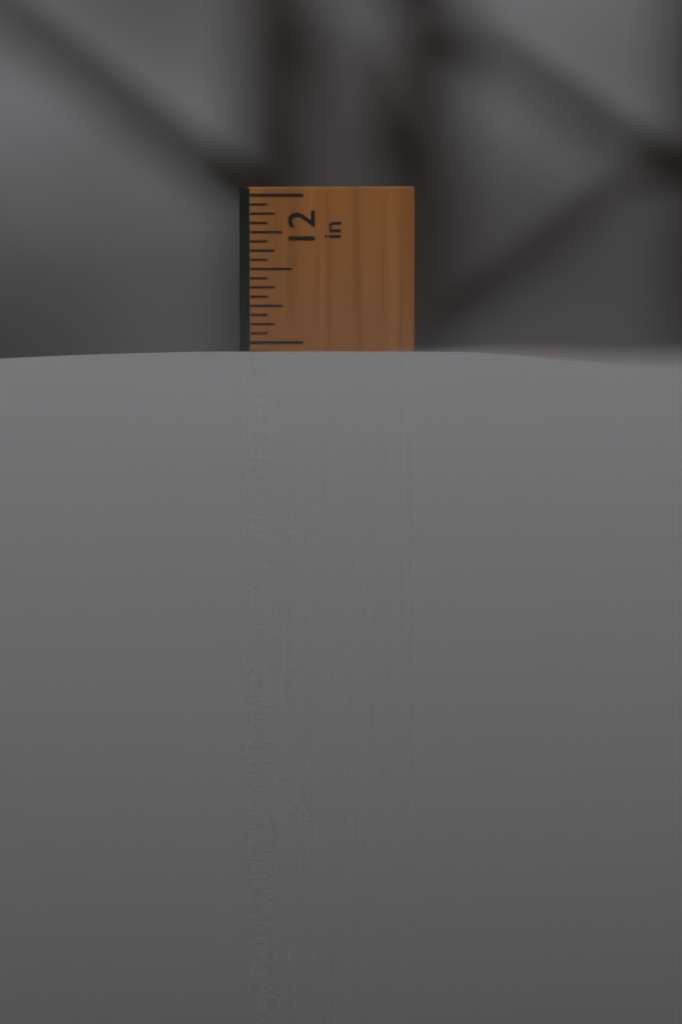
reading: 10.9375 in
